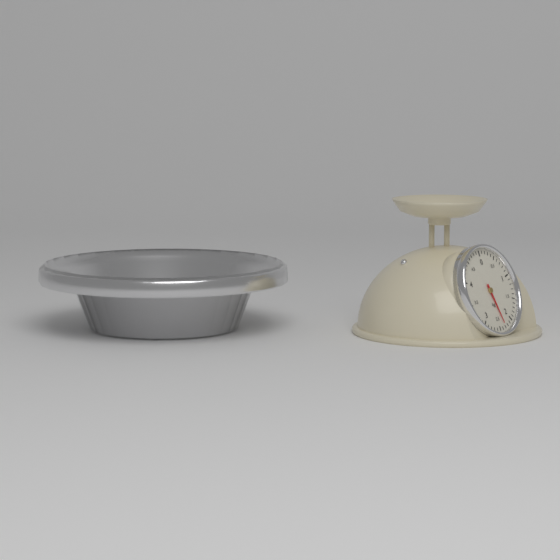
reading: 2.3 kg
